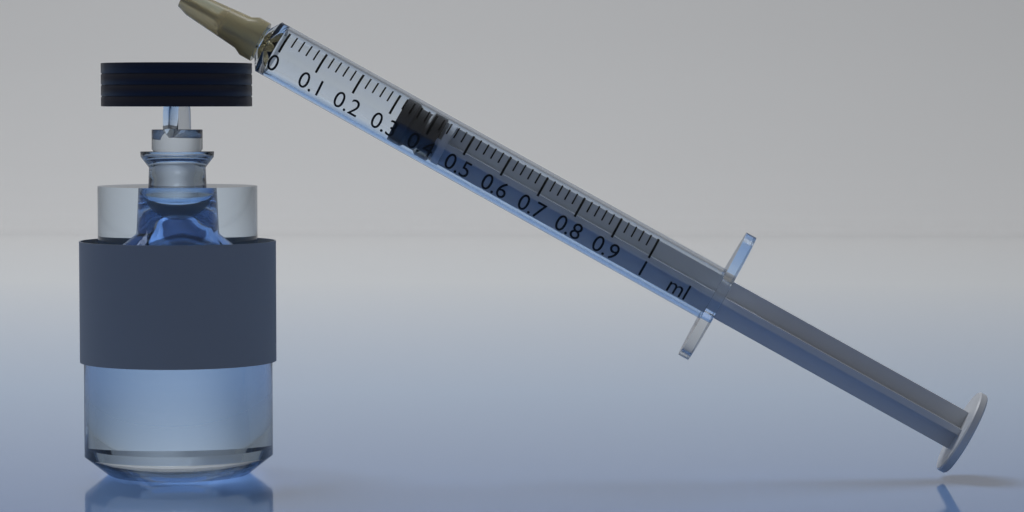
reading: 0.32 ml
